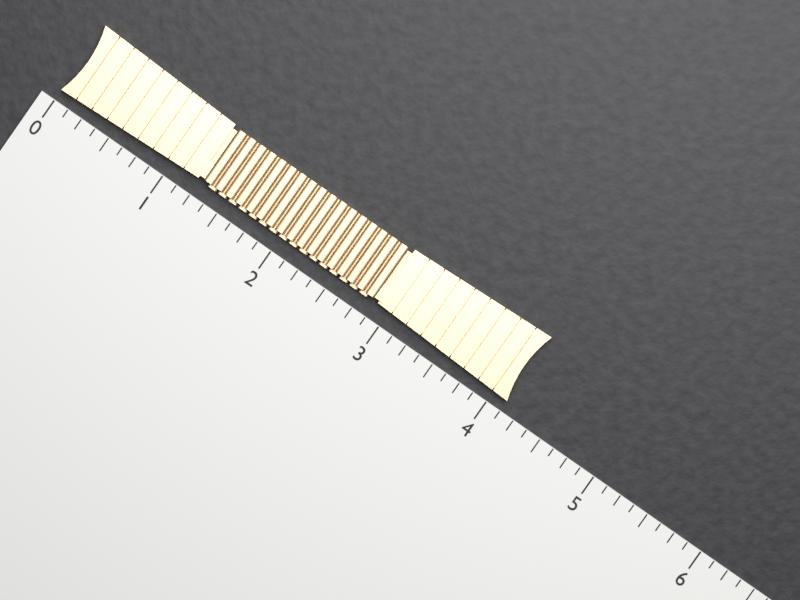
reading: 4.125 (no unit)
